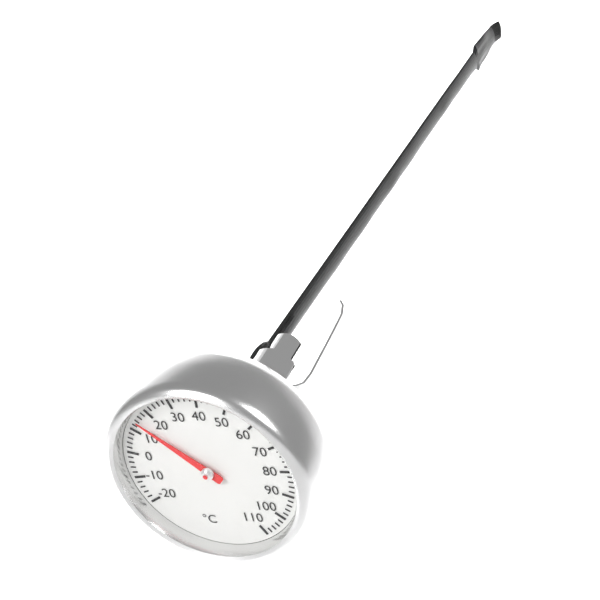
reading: 14 °C
